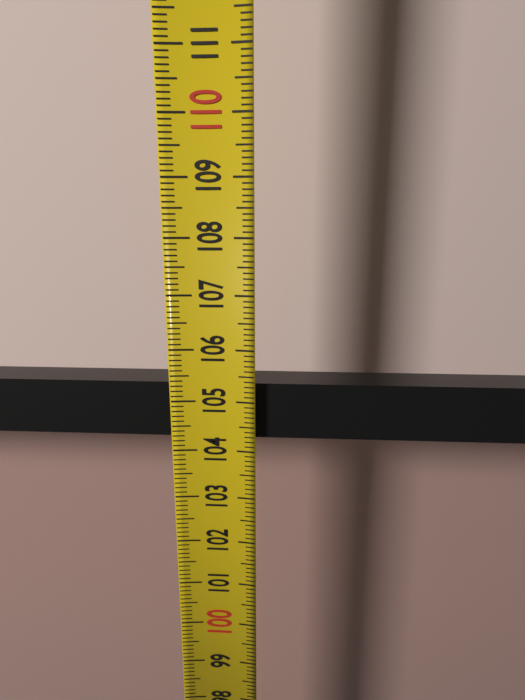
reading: 105.3 (no unit)
